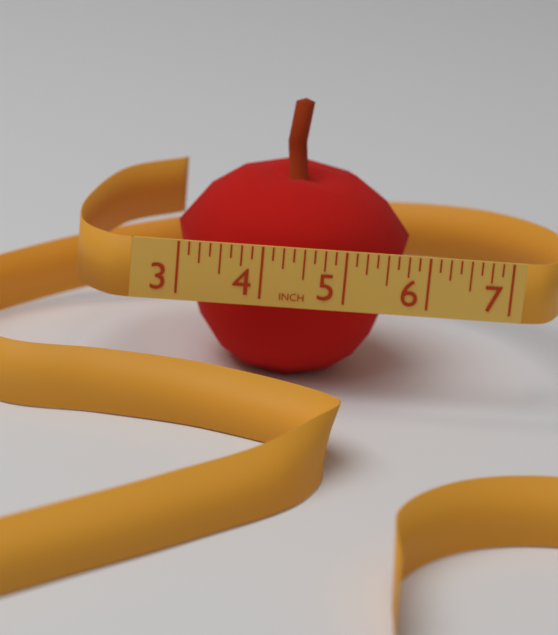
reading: 5.875 in
